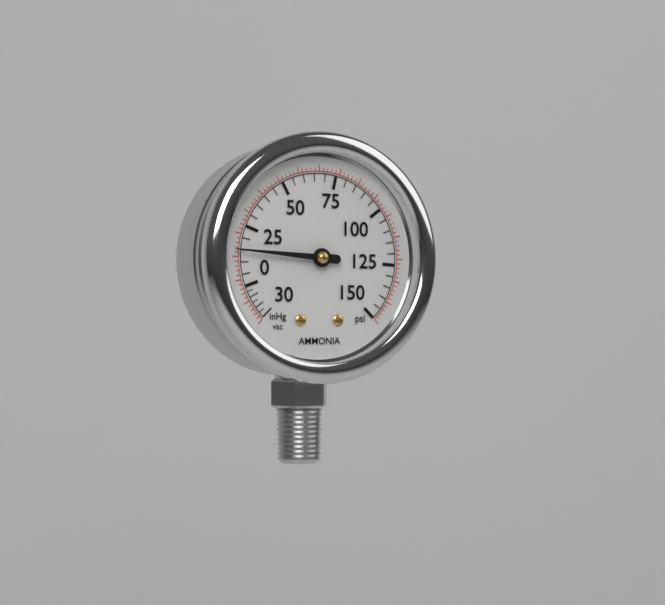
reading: 15 psi
